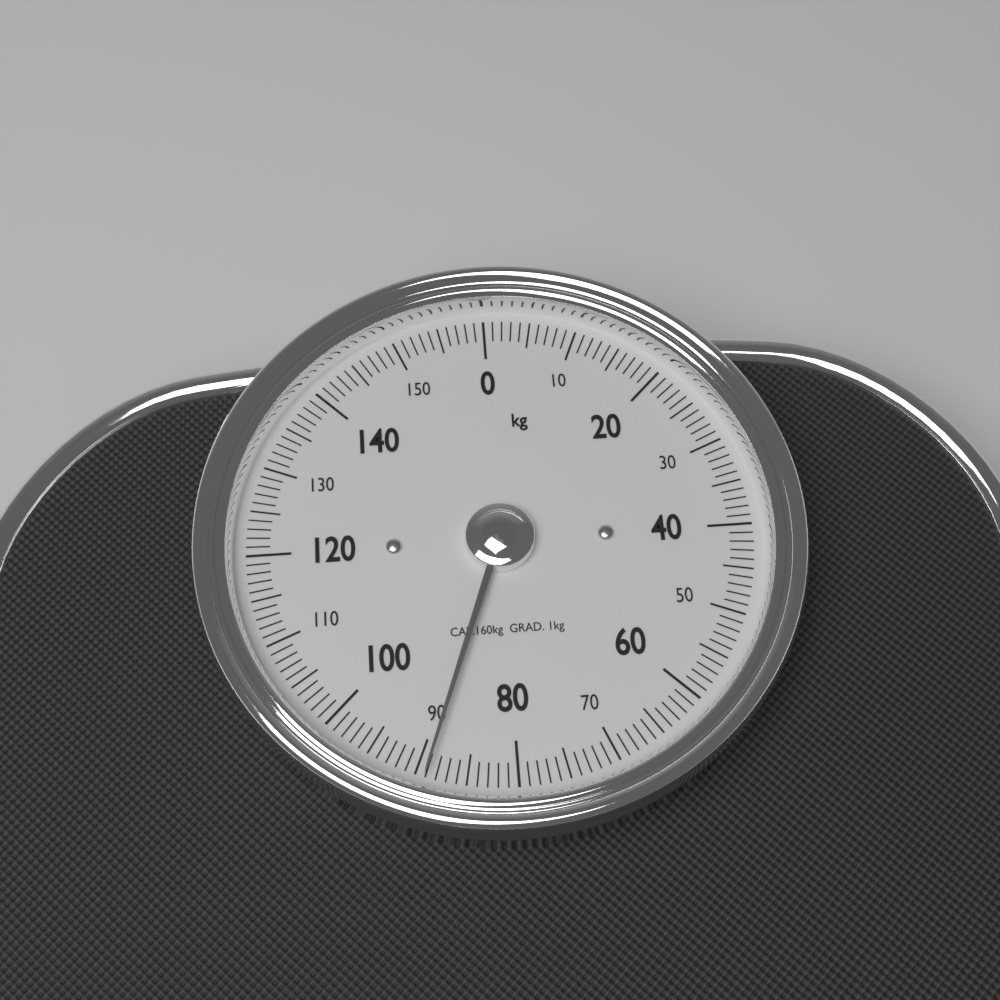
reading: 89 kg
